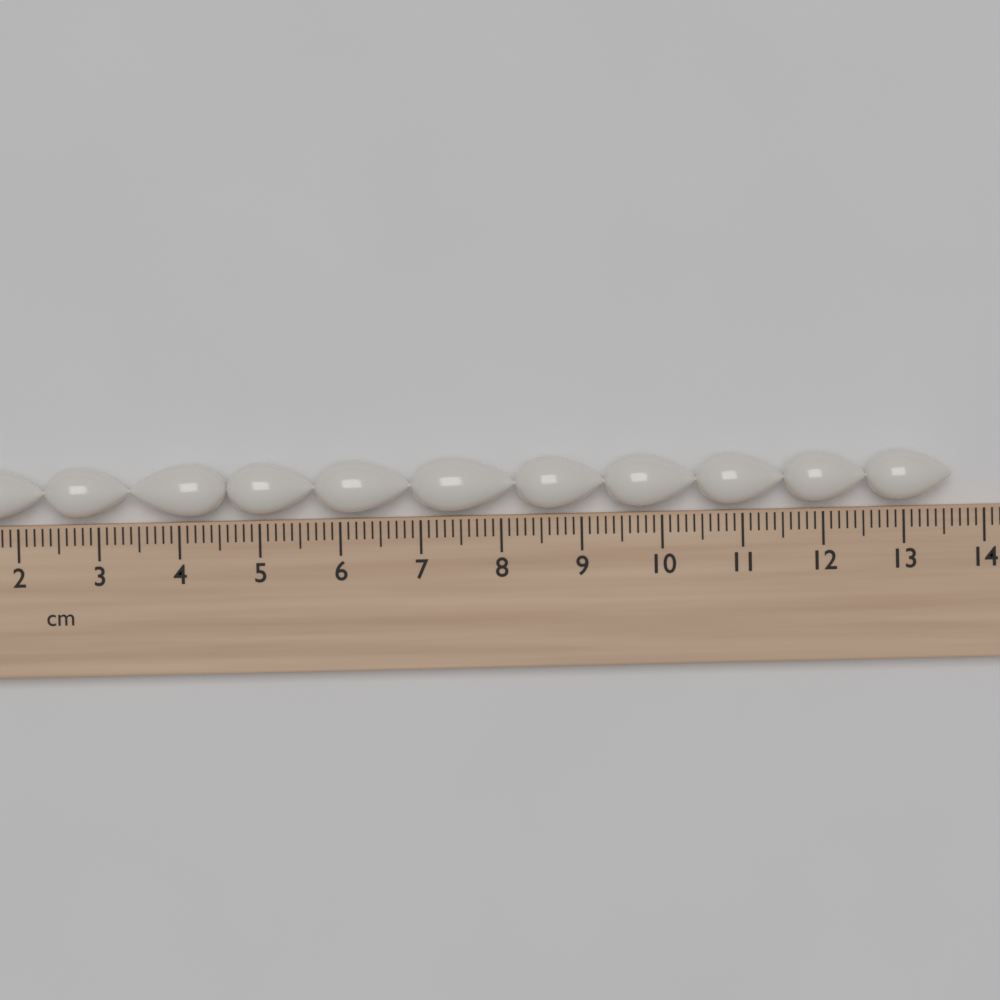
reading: 13.6 cm
